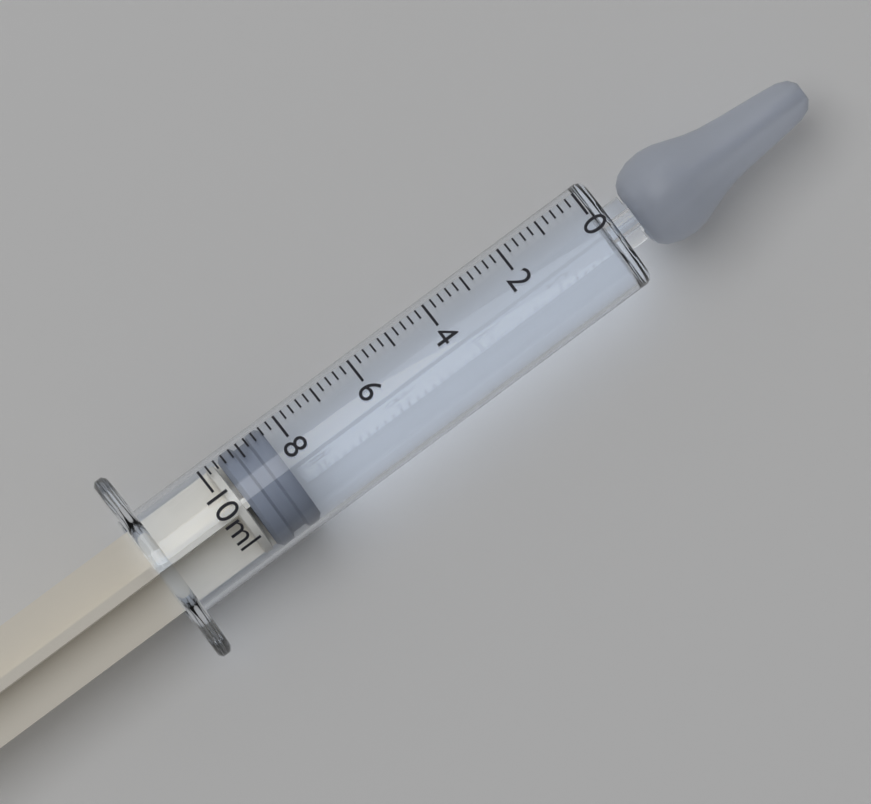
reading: 8.4 ml
